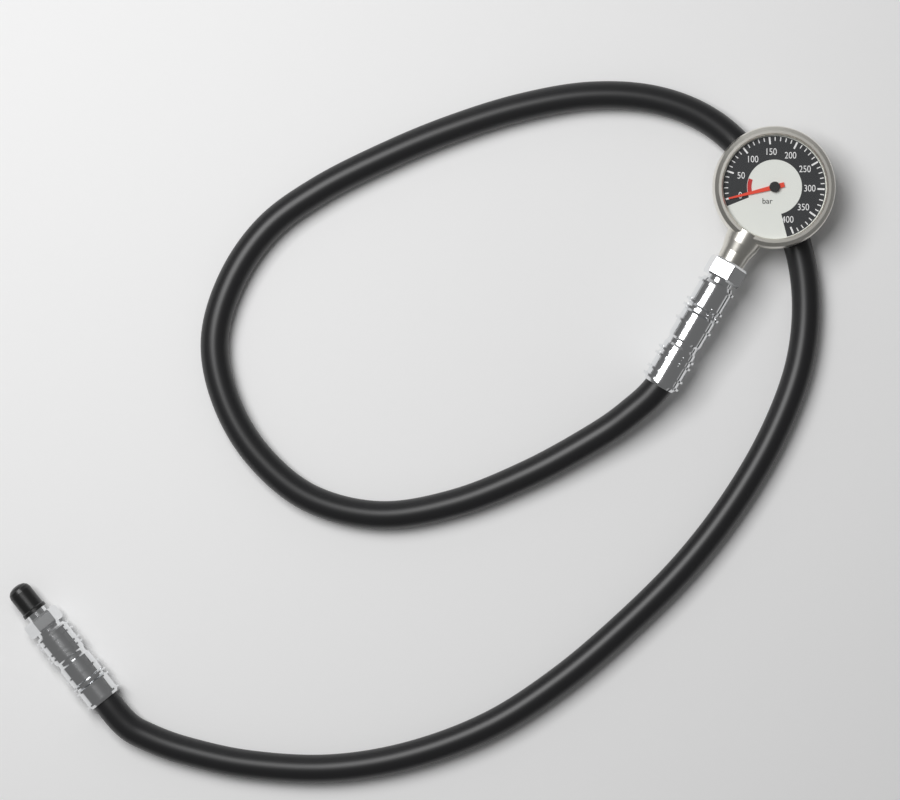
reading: 0 bar
